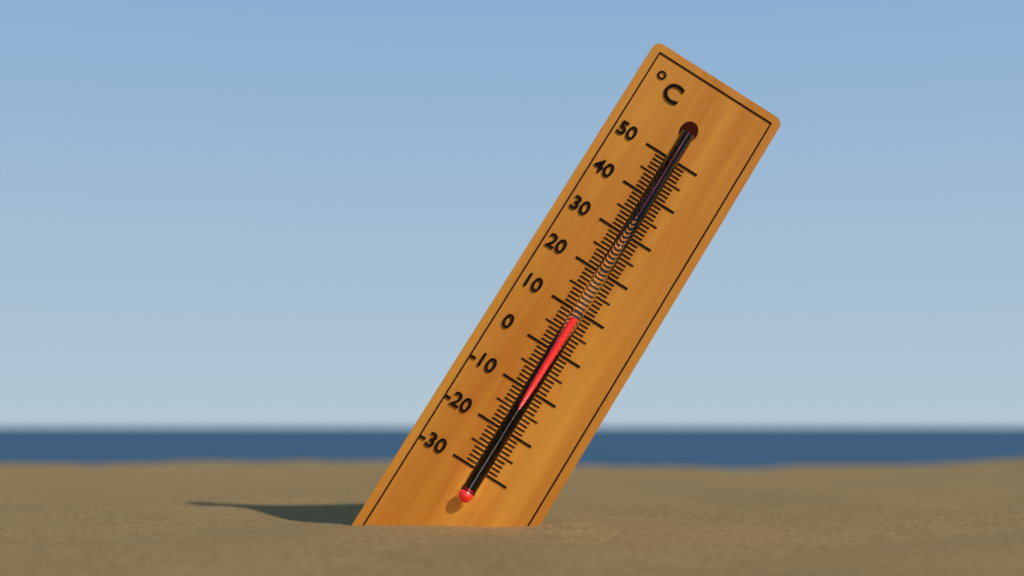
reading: 8 °C
